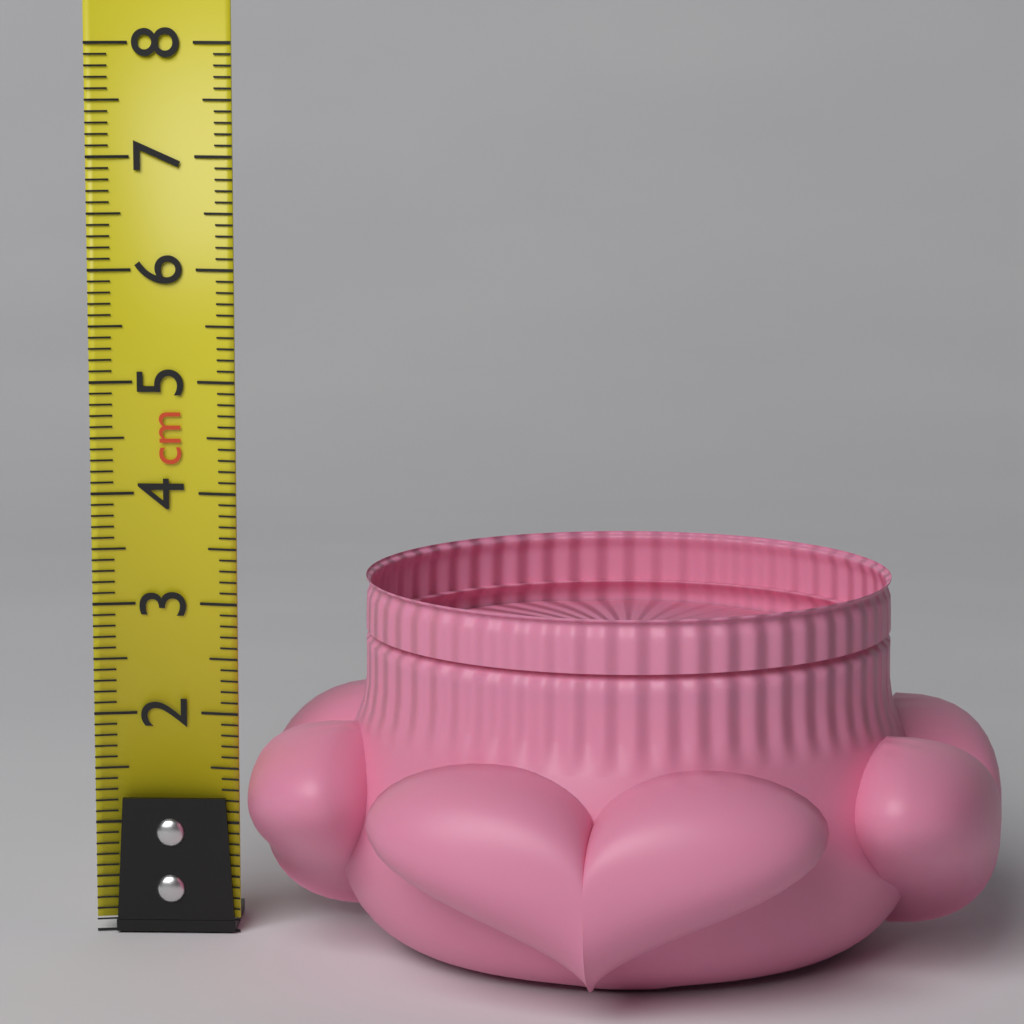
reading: 3.3 cm
